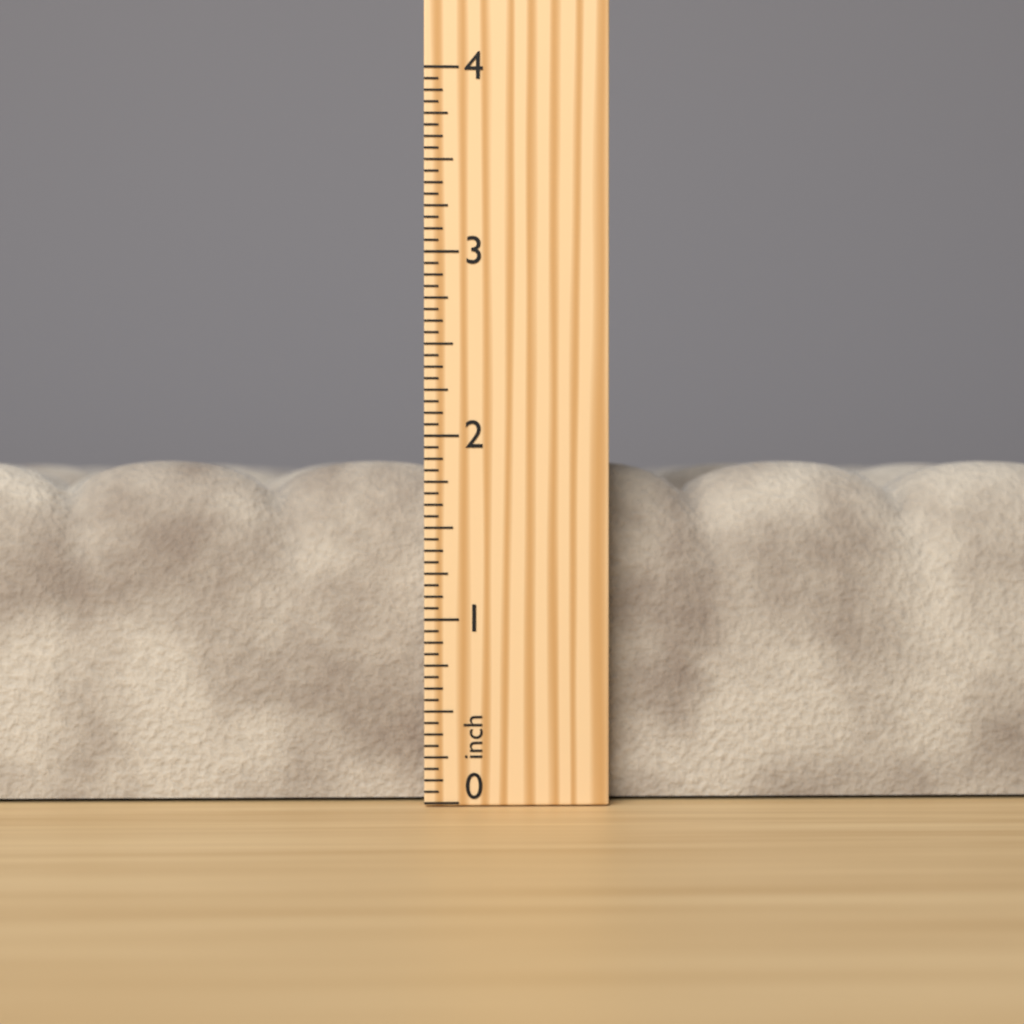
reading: 1.8750 inch
